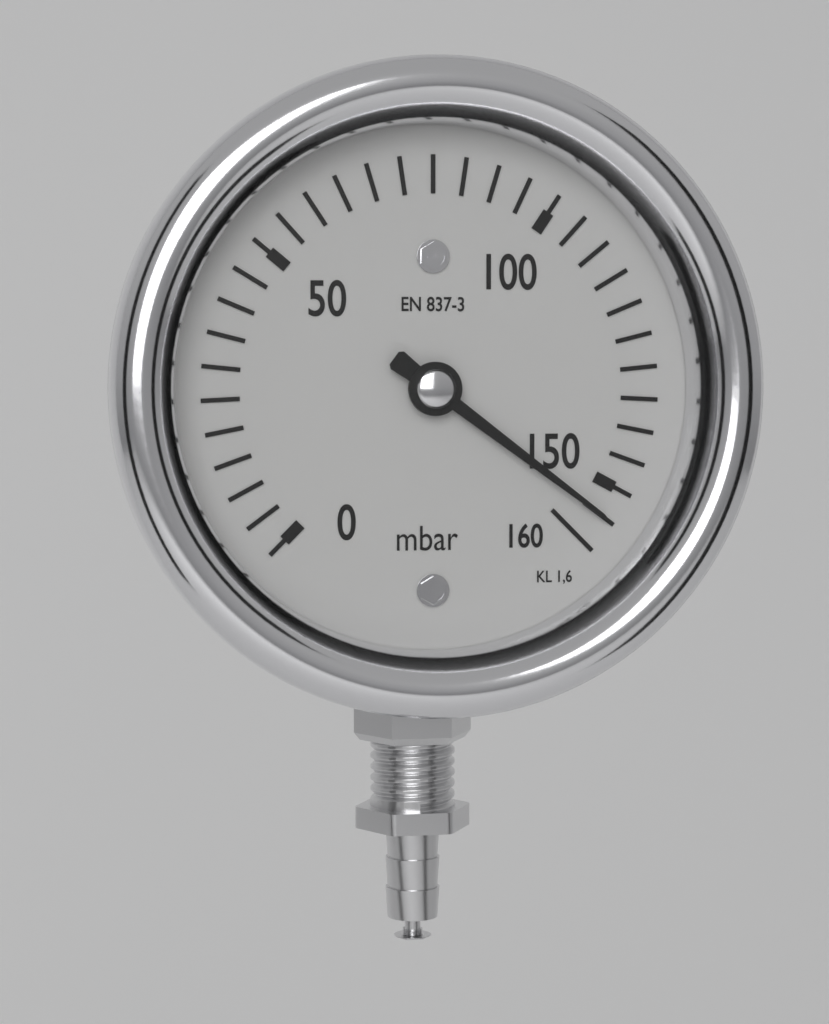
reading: 155 mbar
